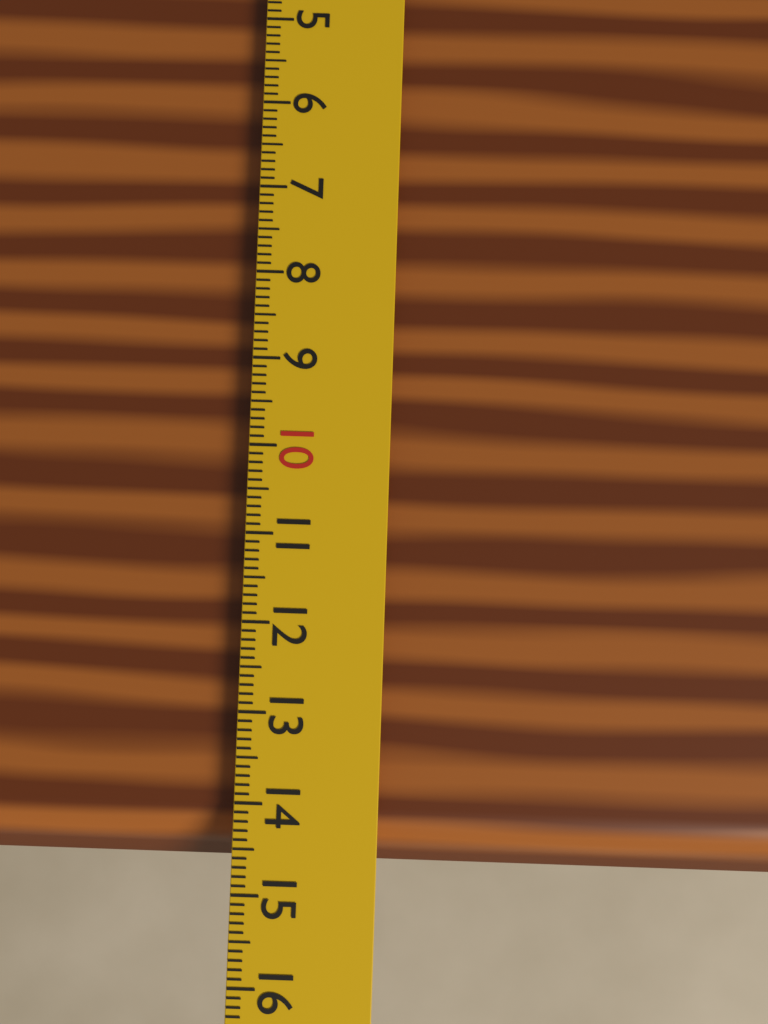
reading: 14.7 cm
